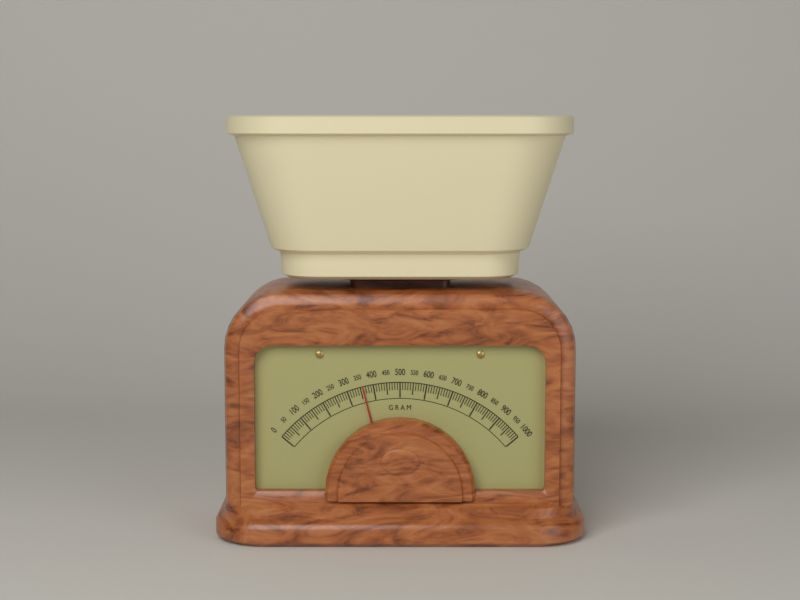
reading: 360 g
